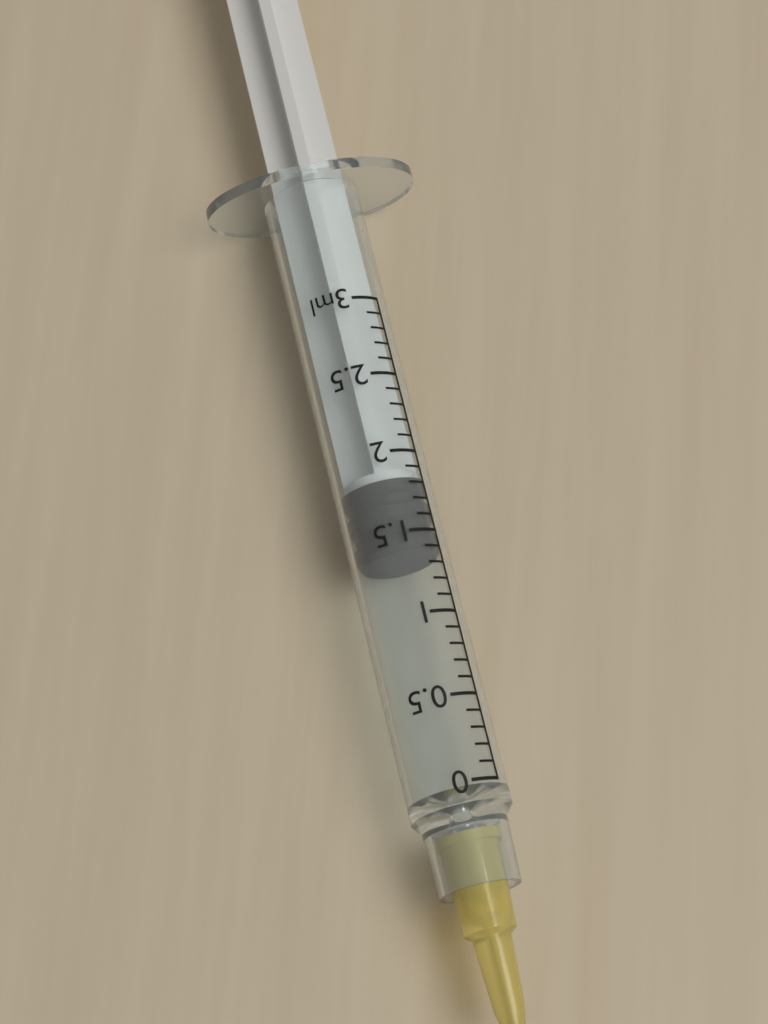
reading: 1.4 ml
